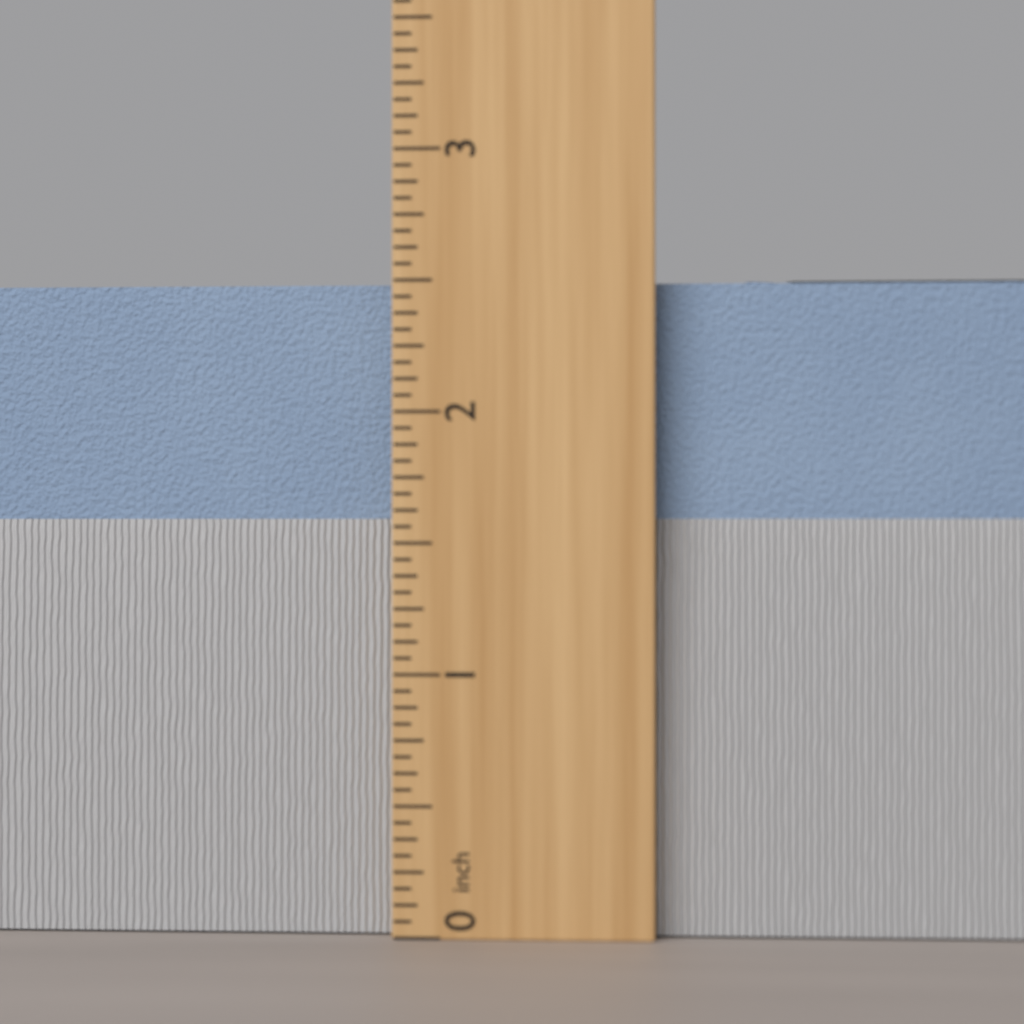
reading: 2.5000 inch
